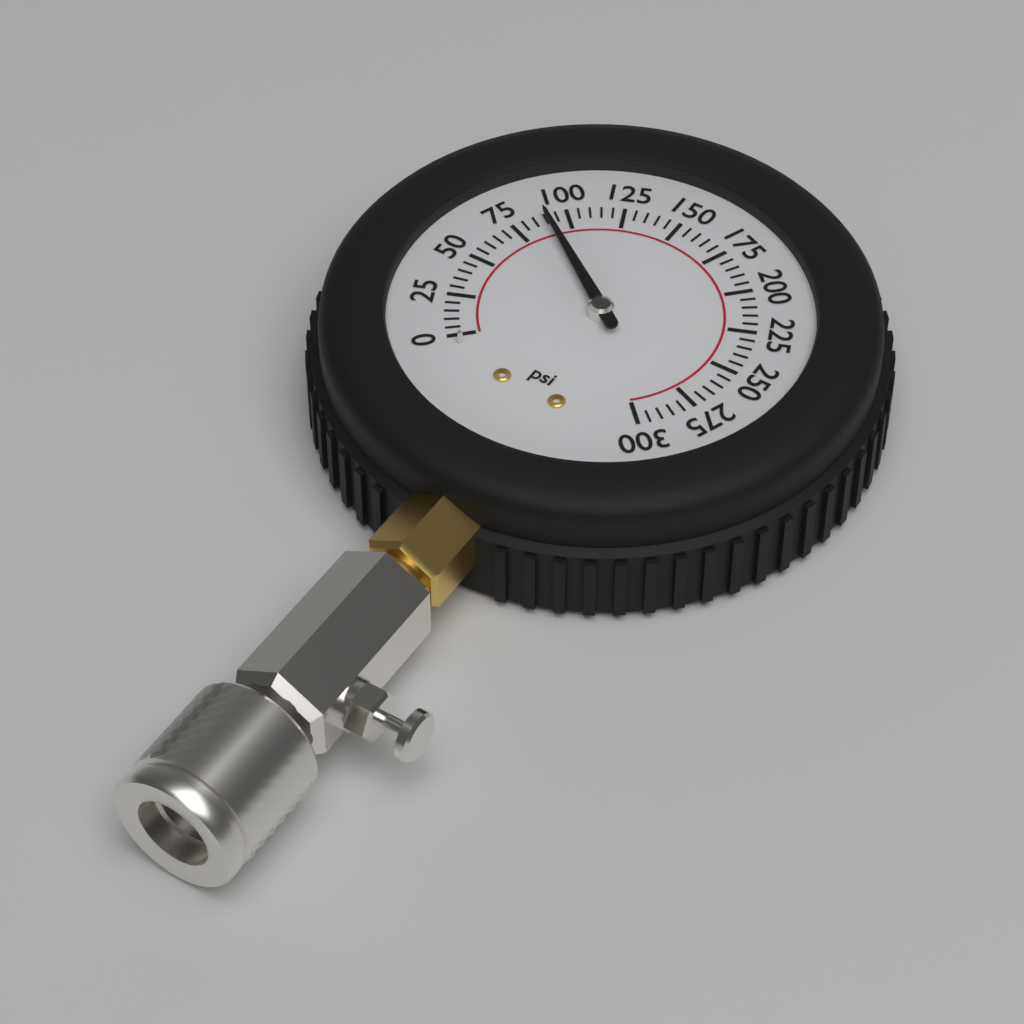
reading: 90 psi
